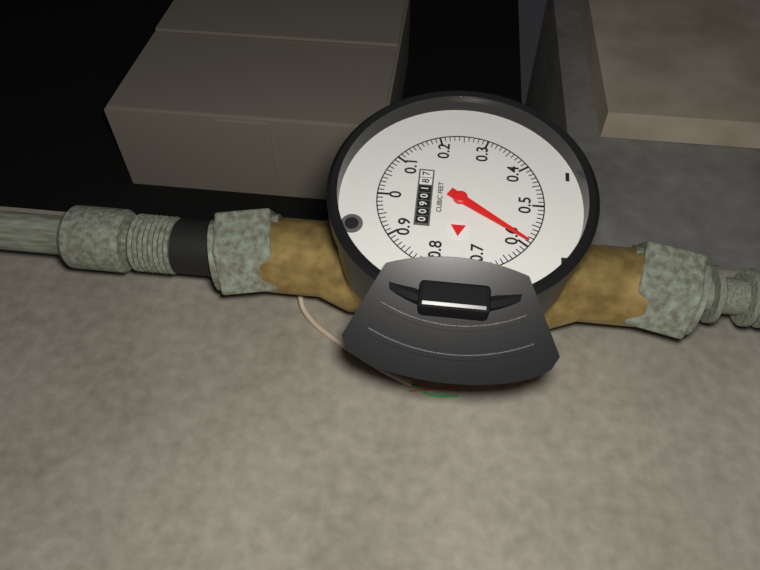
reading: 0.59 cubic feet
